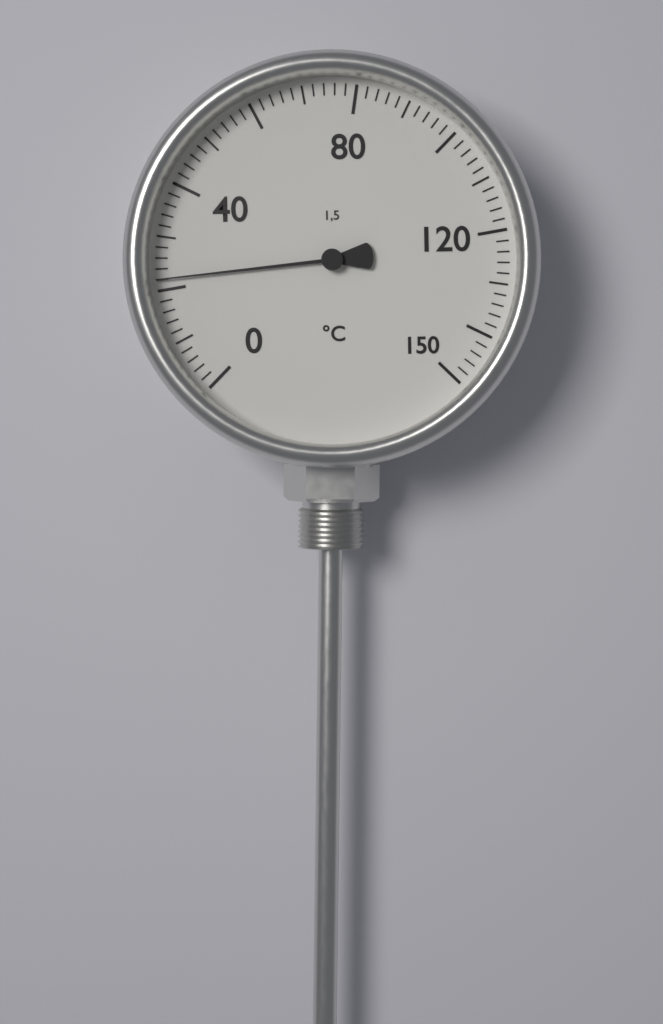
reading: 22 °C
